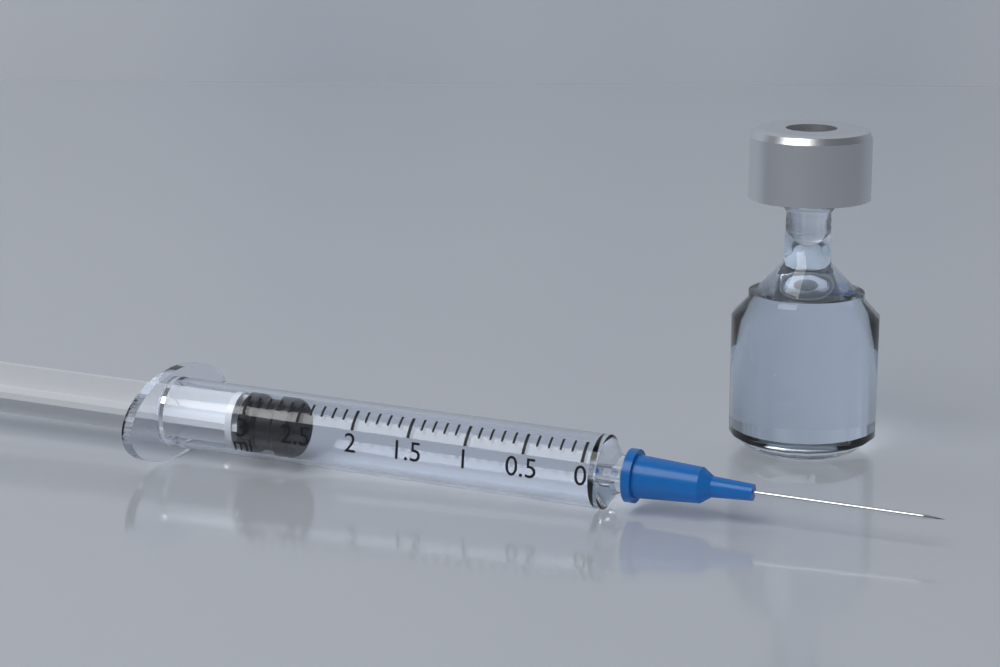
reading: 2.6 ml
